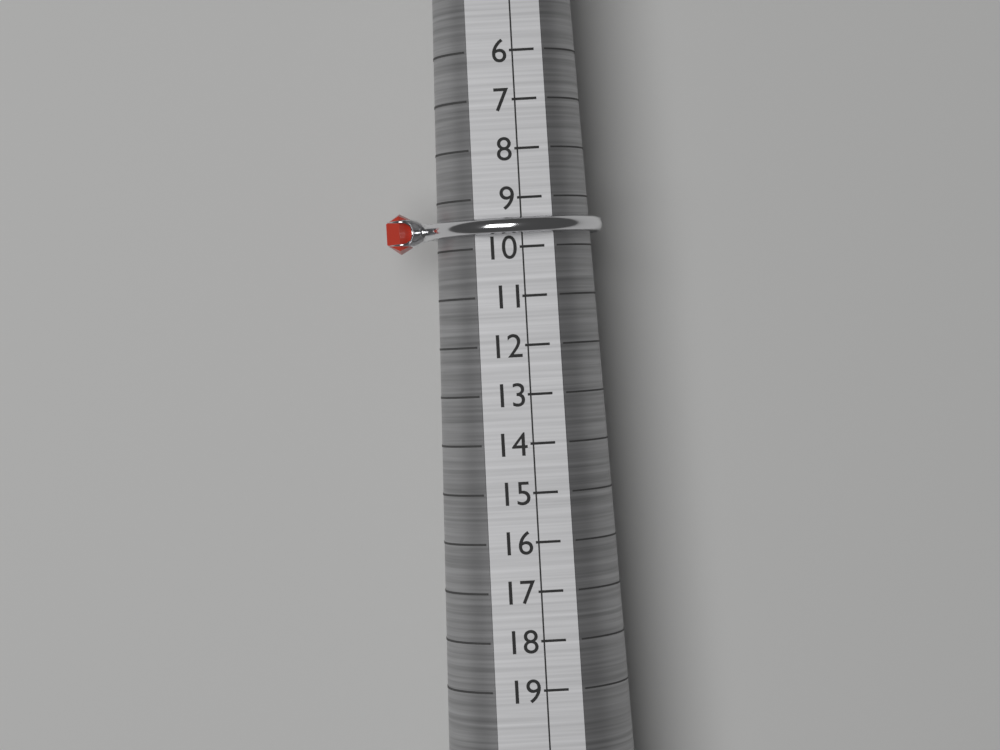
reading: 10 (no unit)
